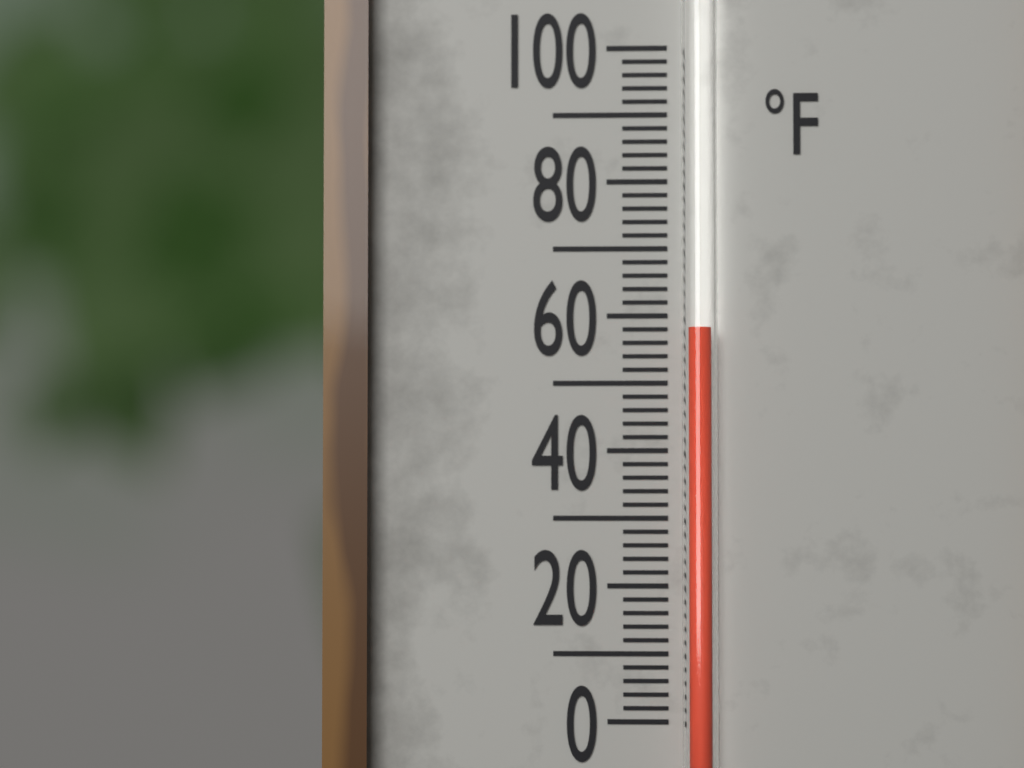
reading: 58 °F
